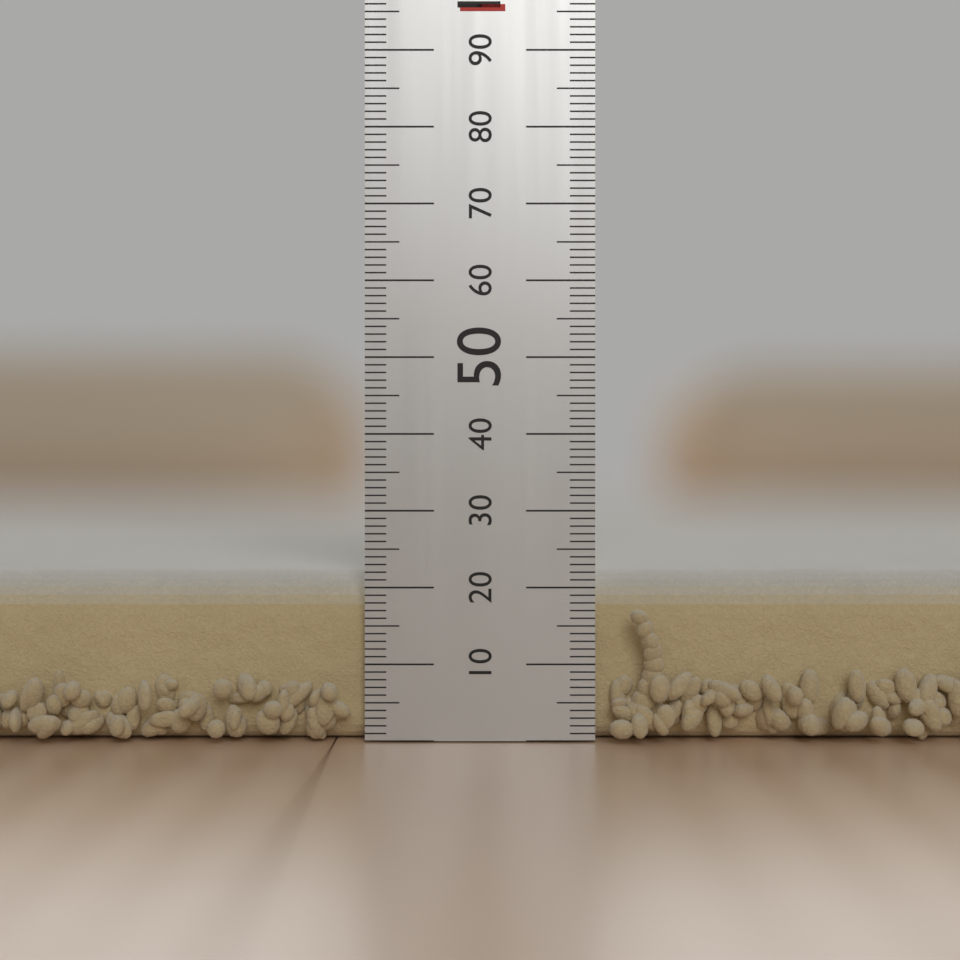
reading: 22 mm
